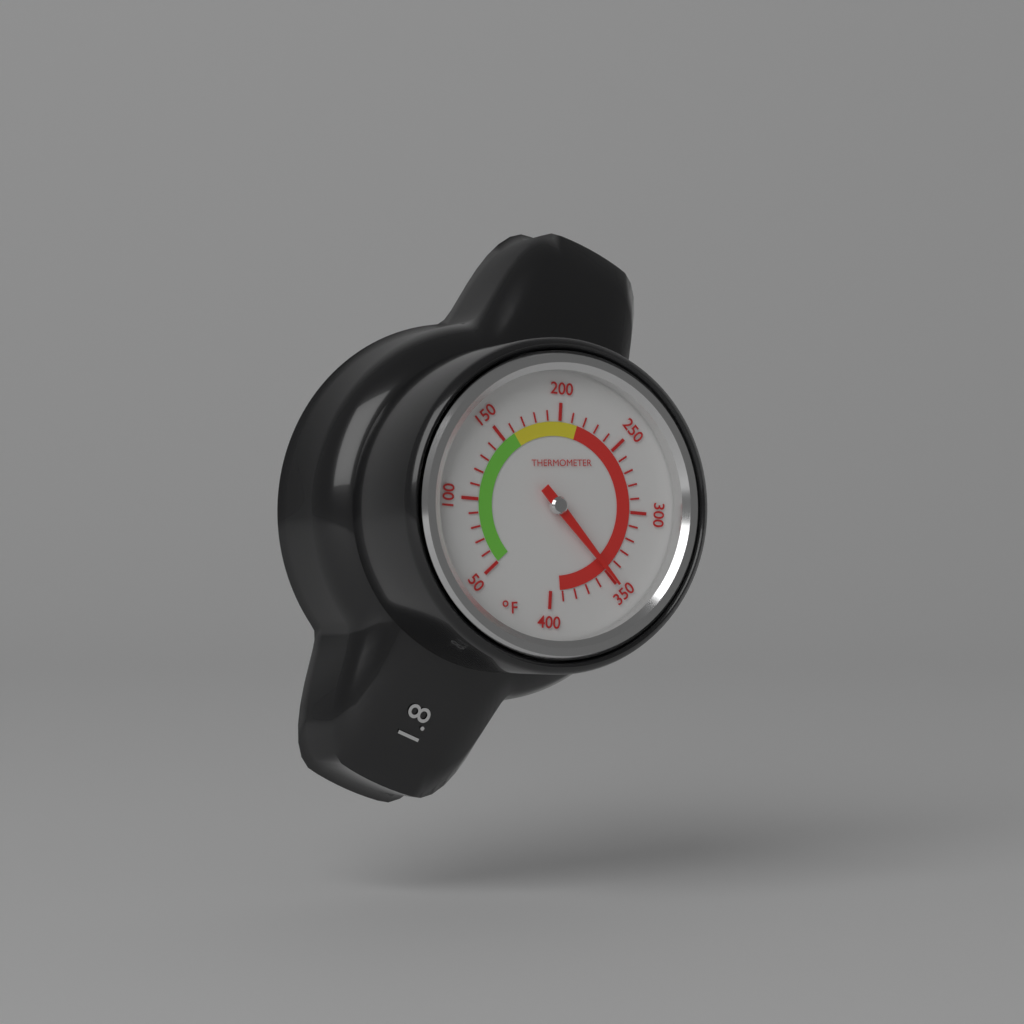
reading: 350 °F
